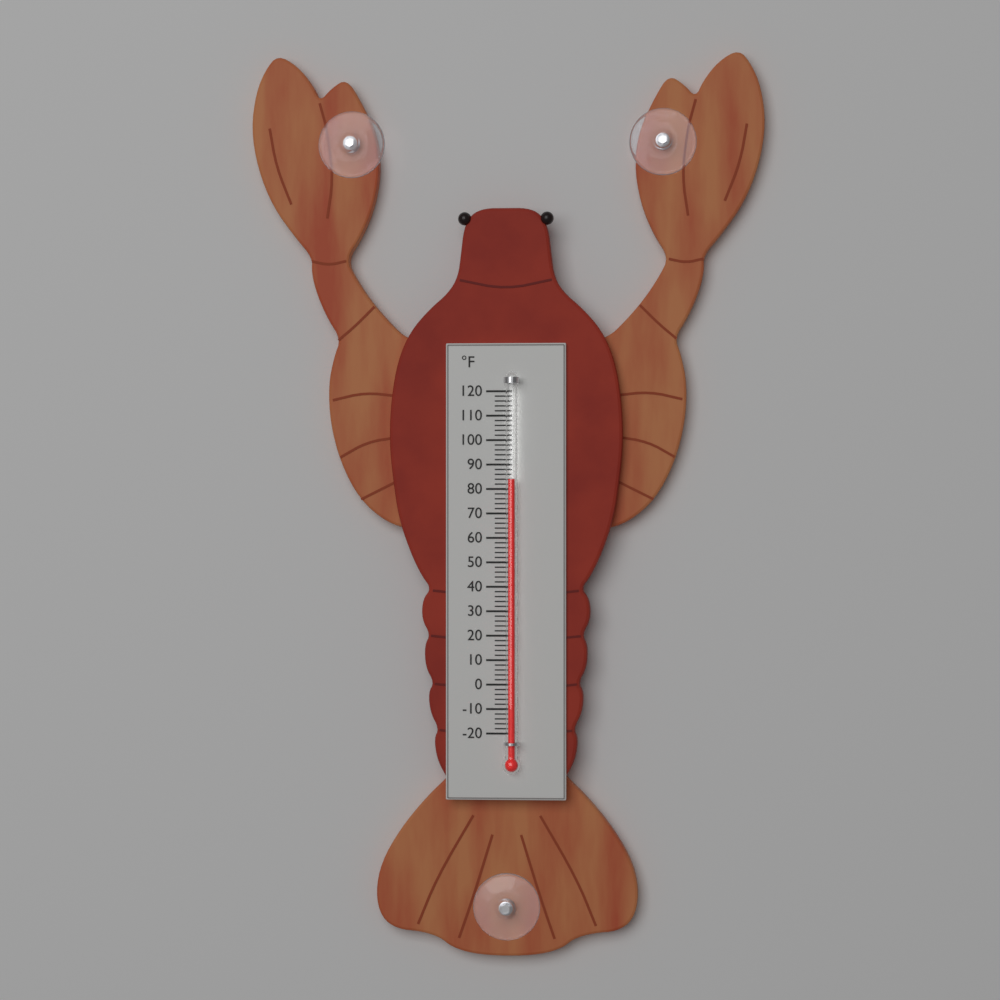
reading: 84 °F
